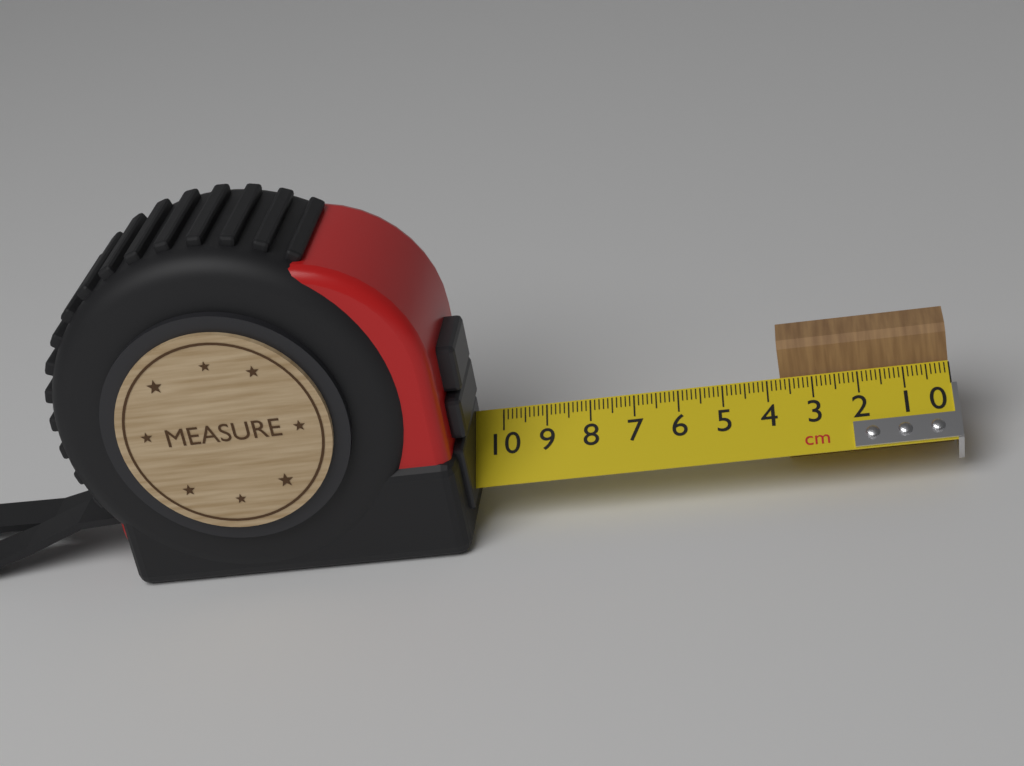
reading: 3.7 cm
